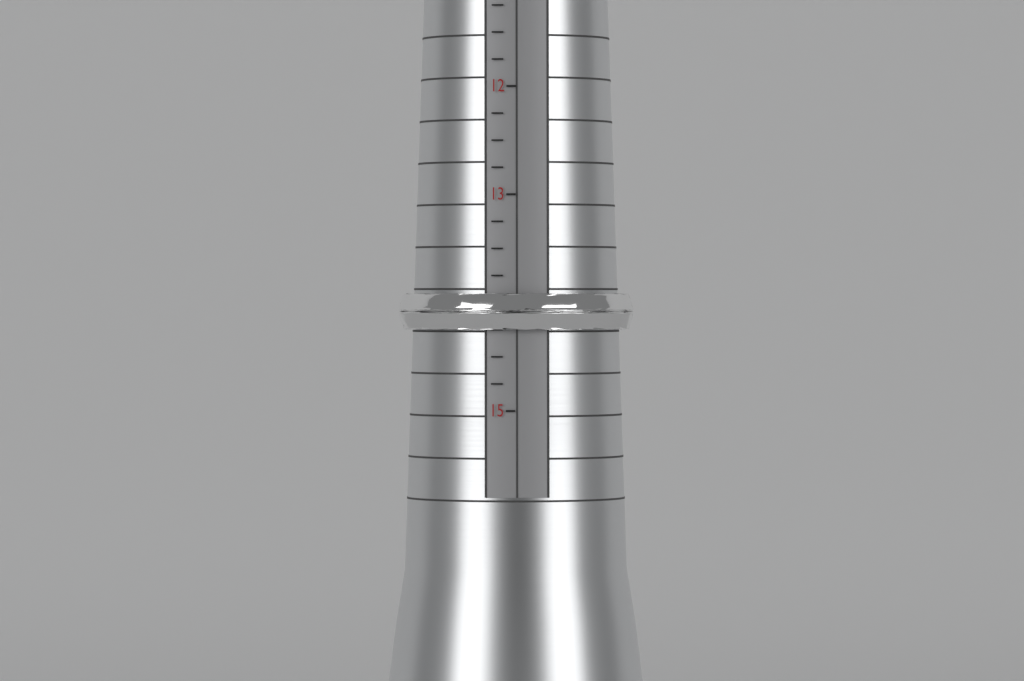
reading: 14.25 (no unit)
